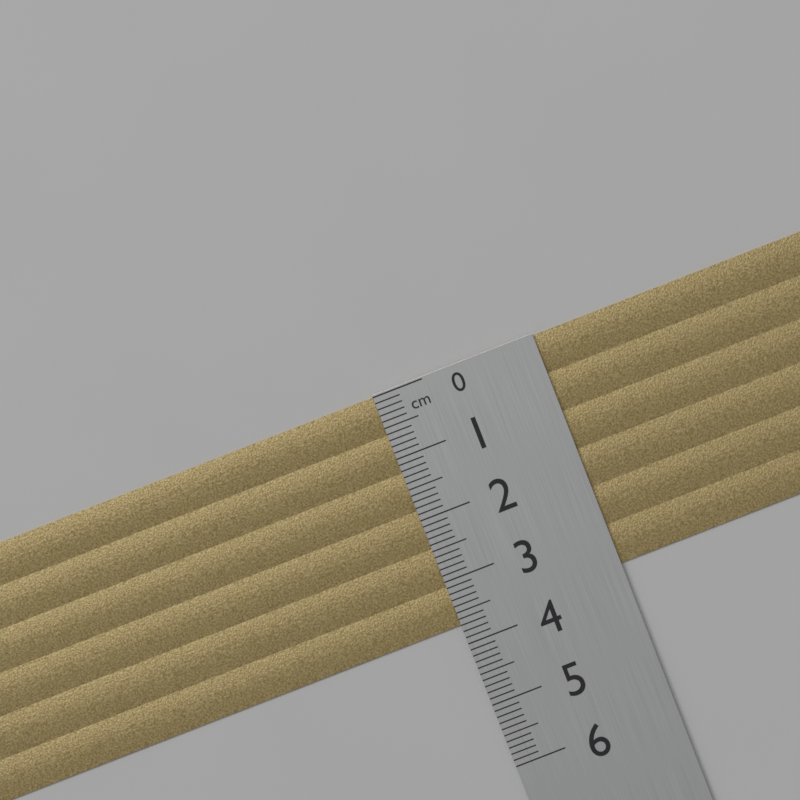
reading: 3.7 cm
